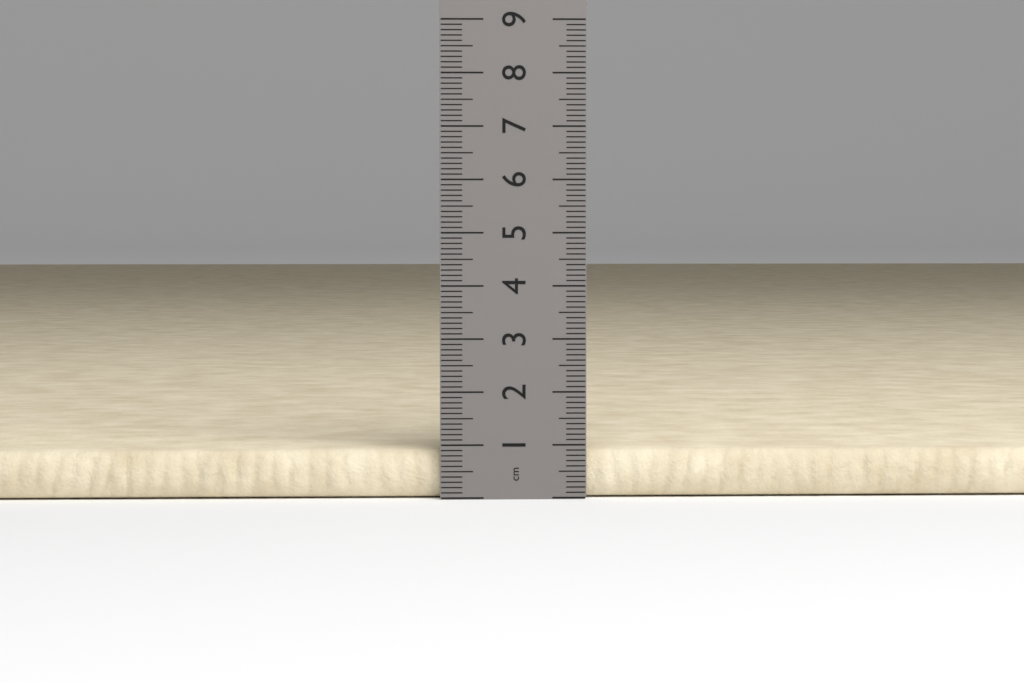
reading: 0.9 cm
